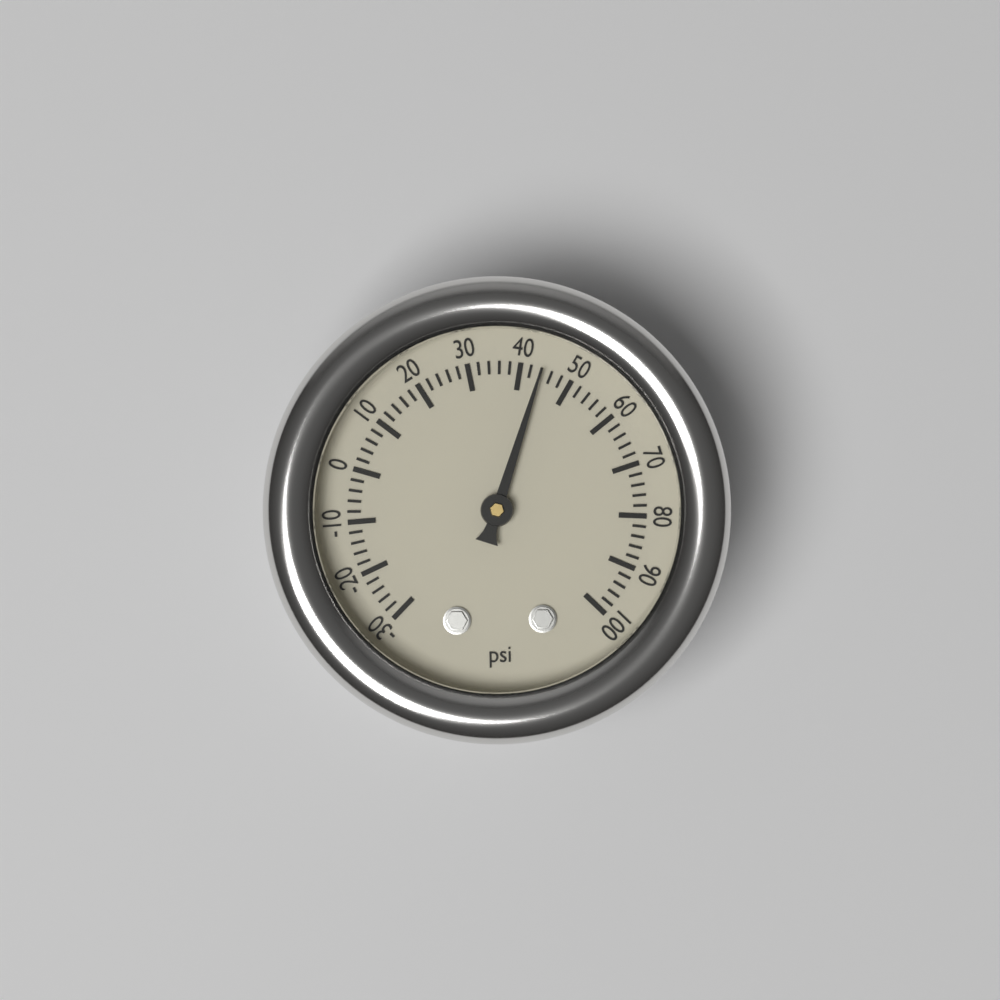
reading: 44 psi
